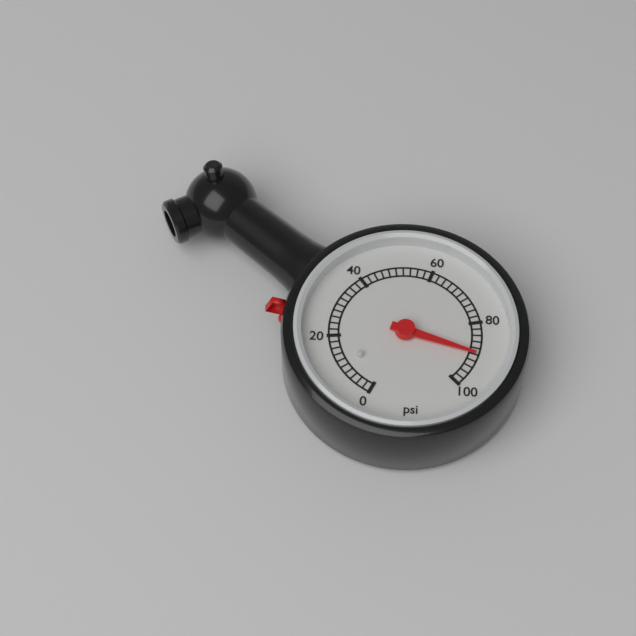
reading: 90 psi
